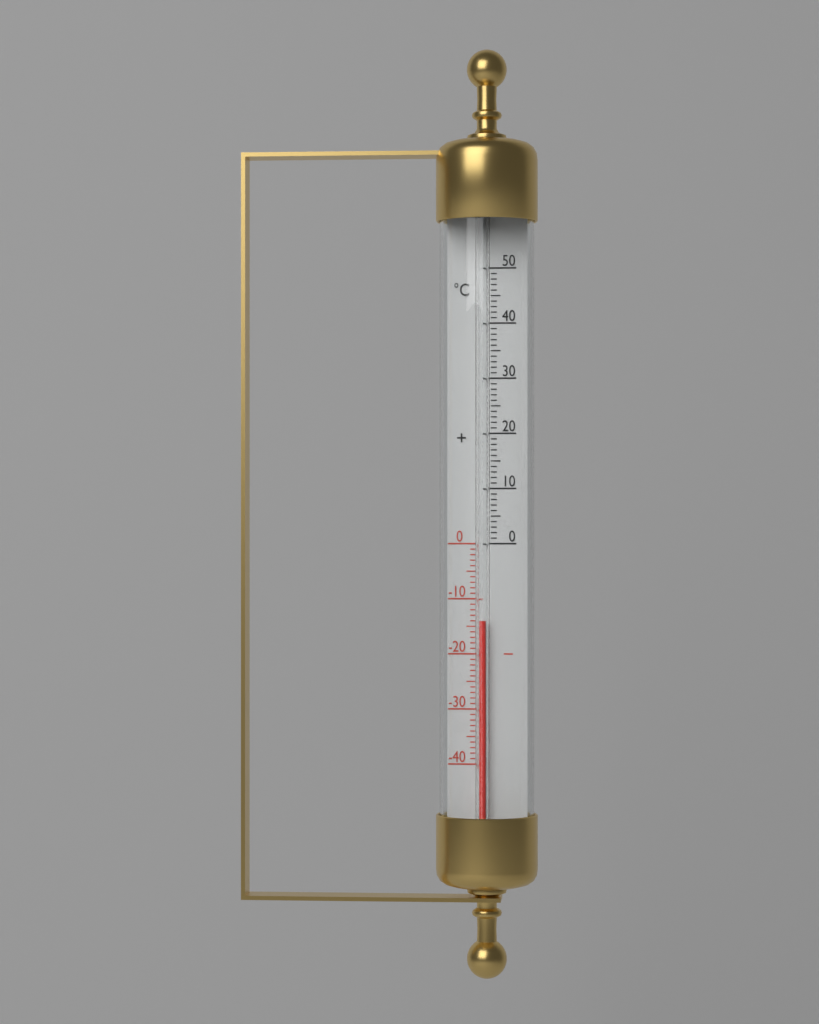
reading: -14 °C
